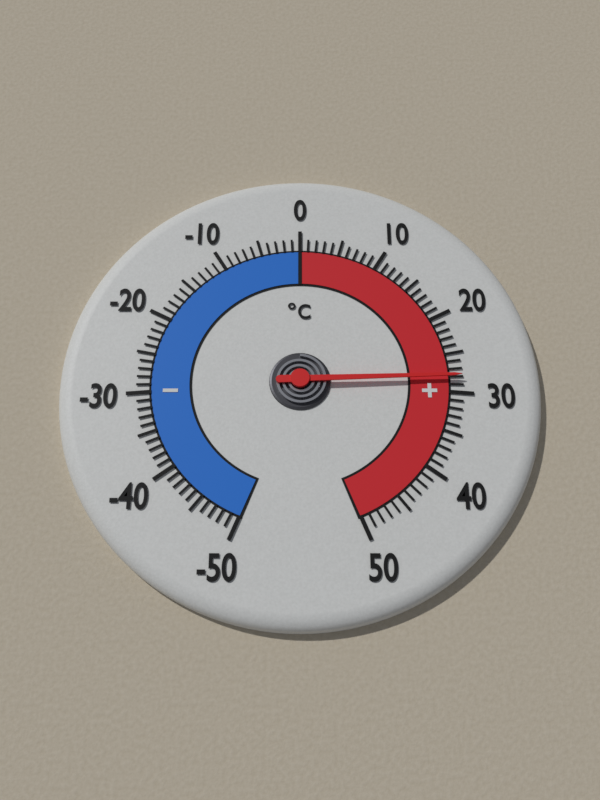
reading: 28 °C
